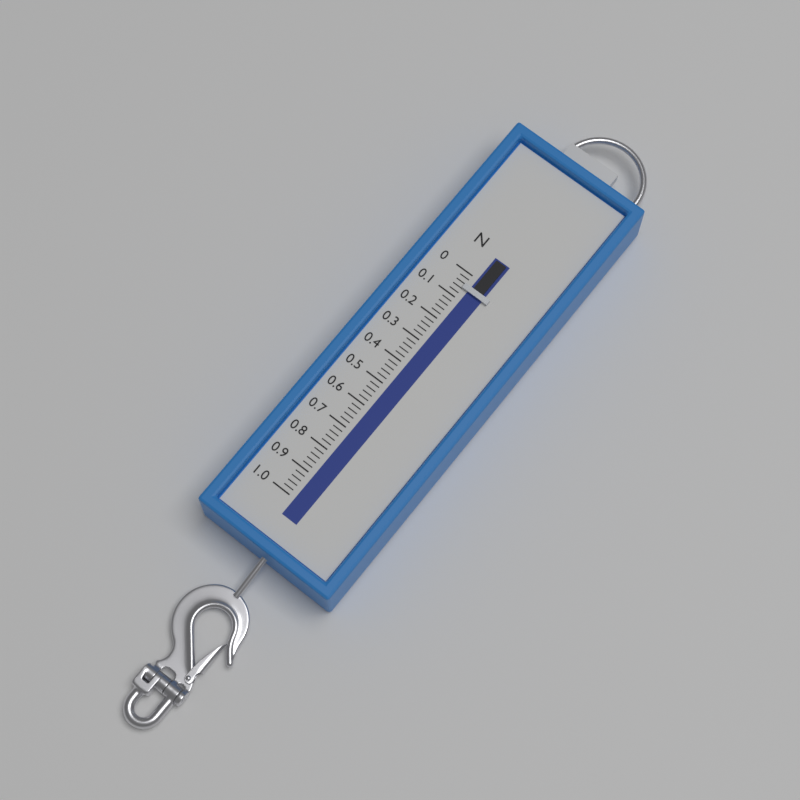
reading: 0.06 N
